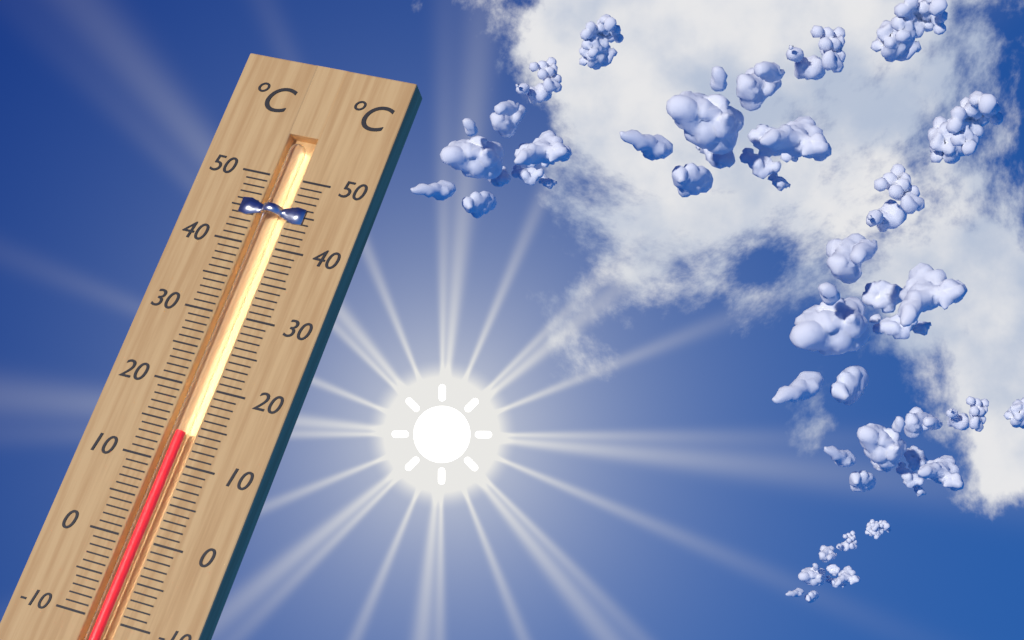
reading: 14 °C
